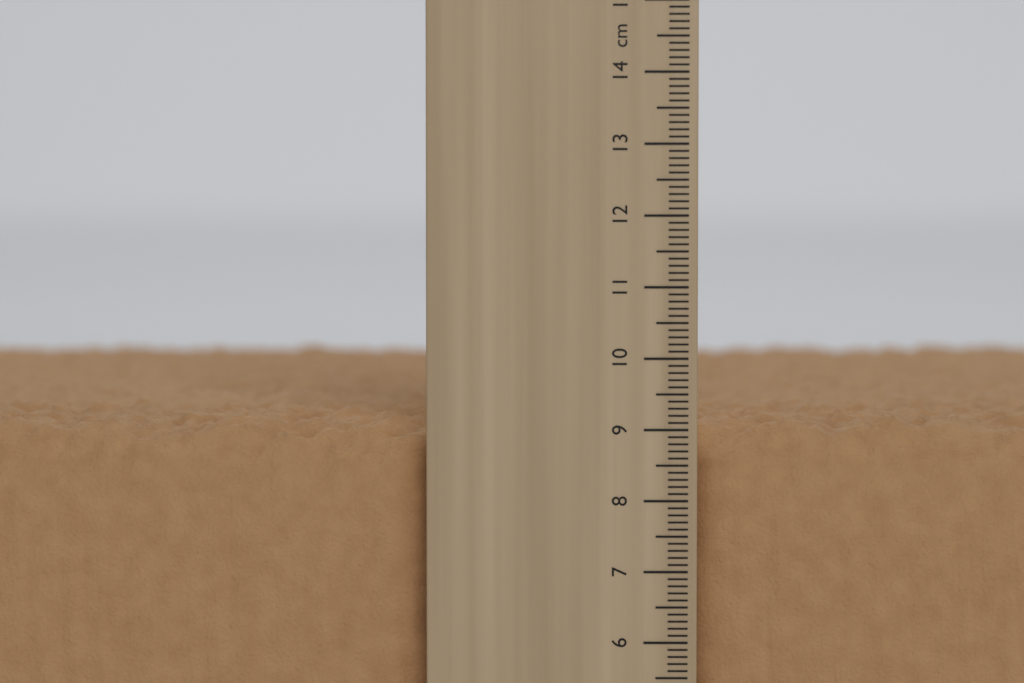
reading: 9.2 cm
